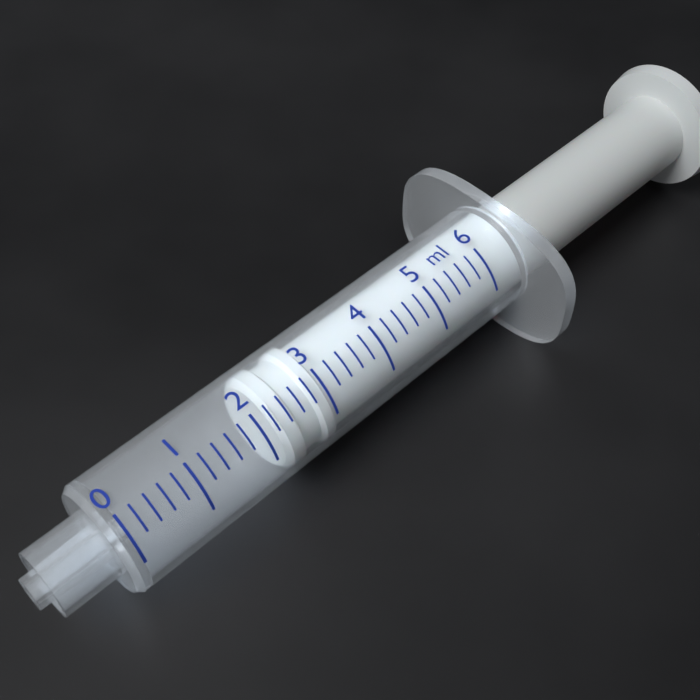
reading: 2.2 ml
